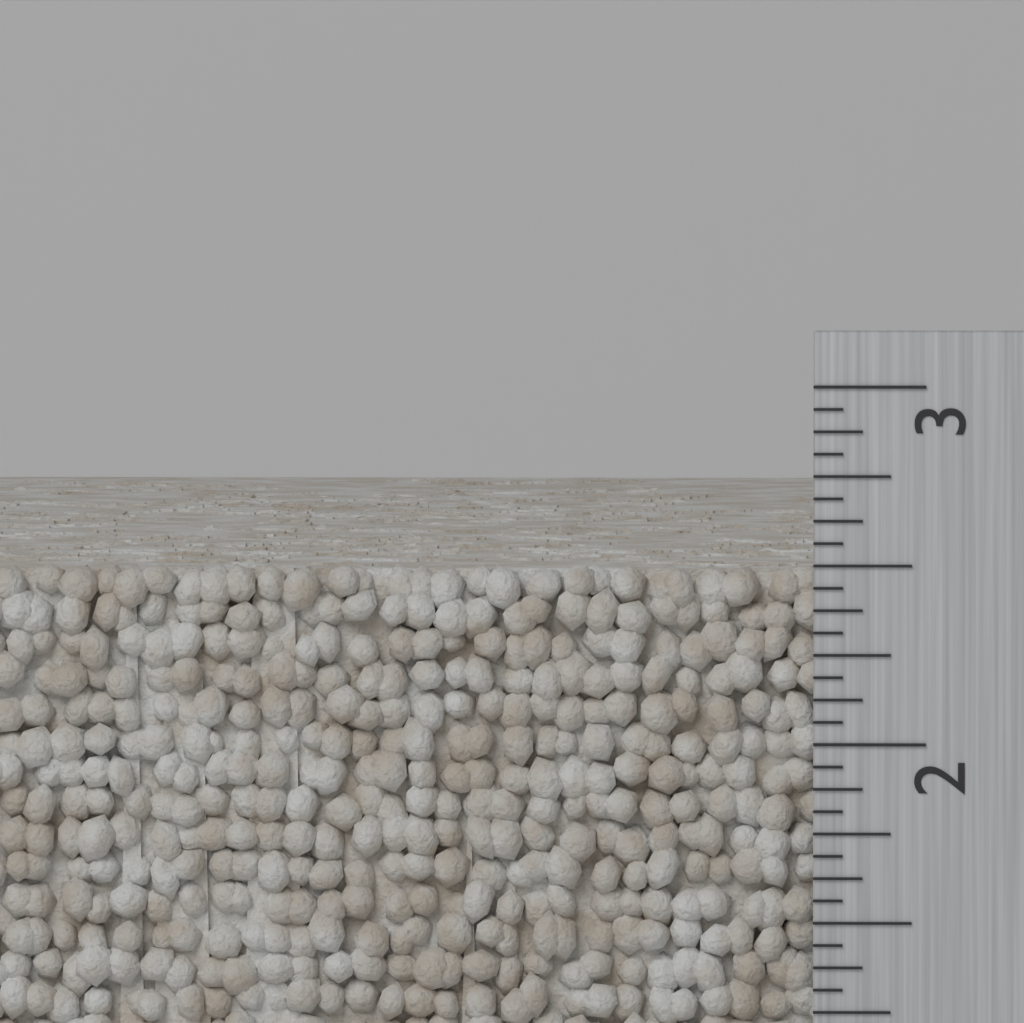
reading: 2.5000 inch
